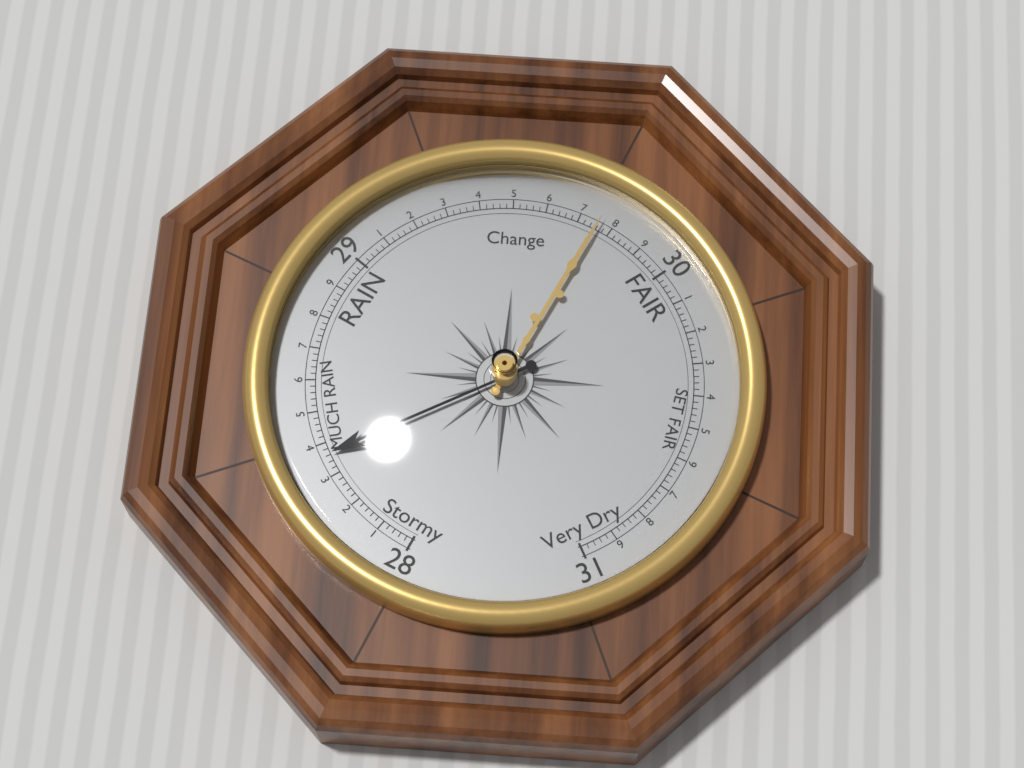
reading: 28.36 (no unit)
